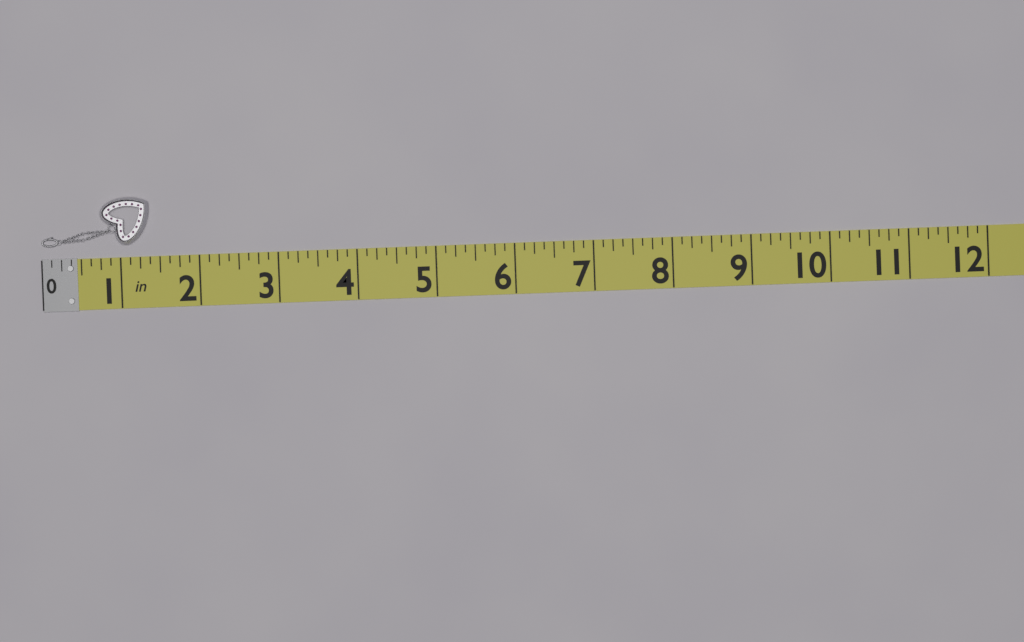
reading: 1.375 in
